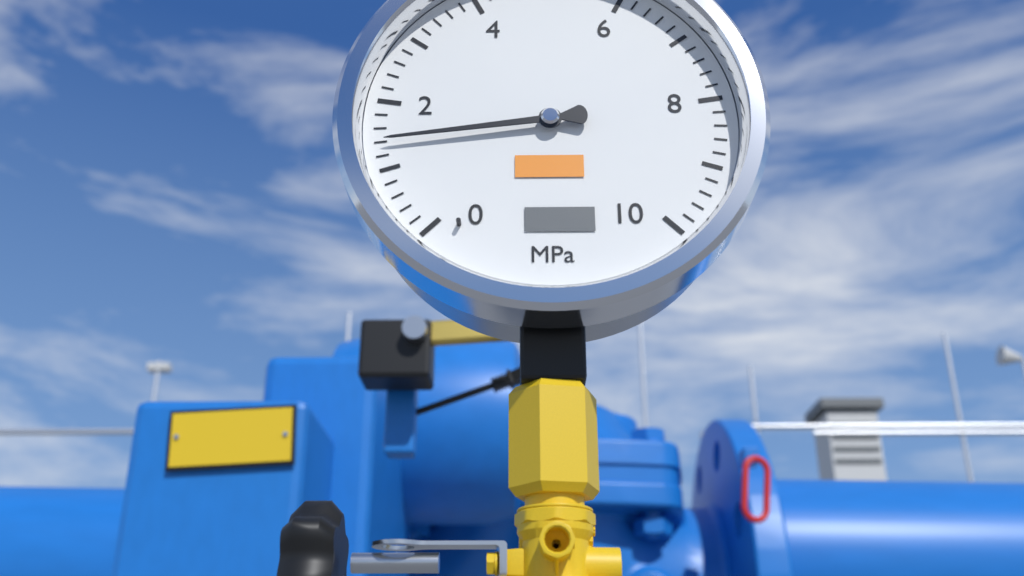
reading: 1.4 MPa
